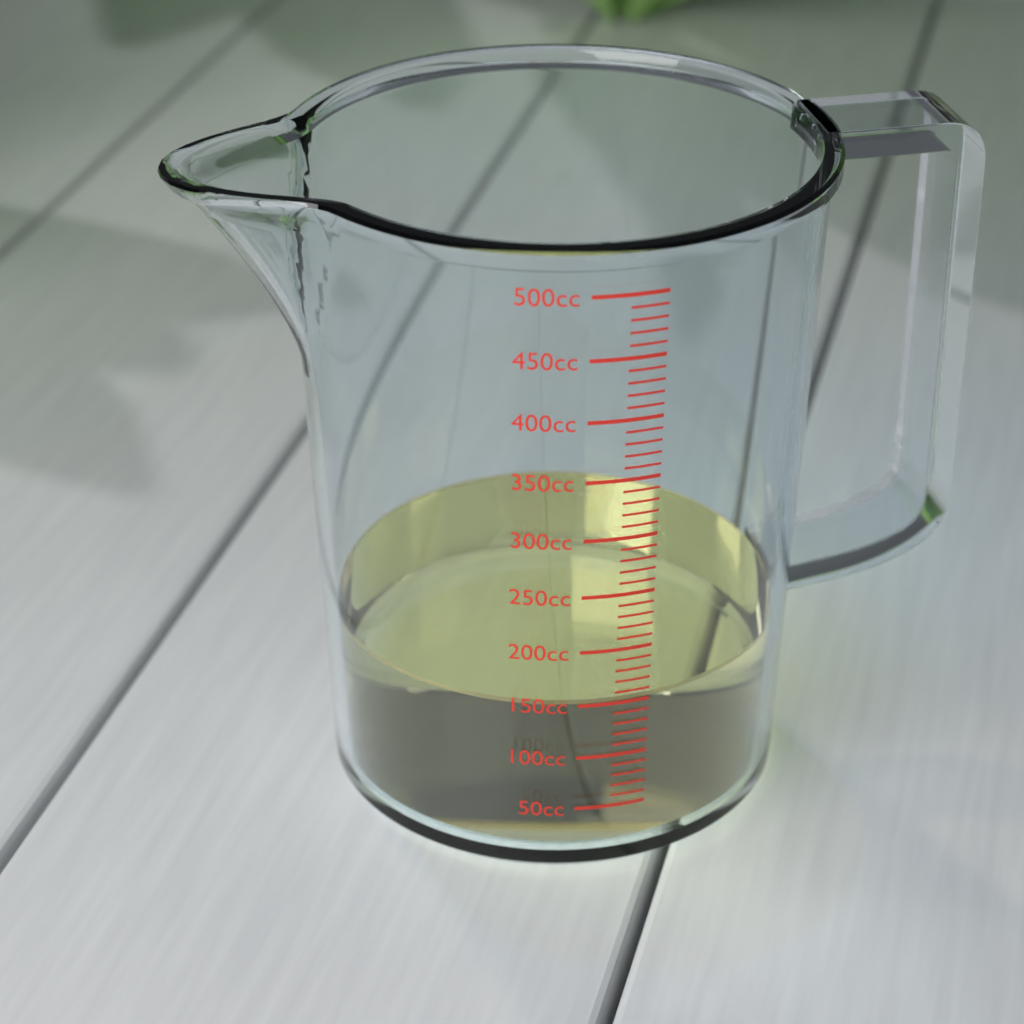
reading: 150 cc
